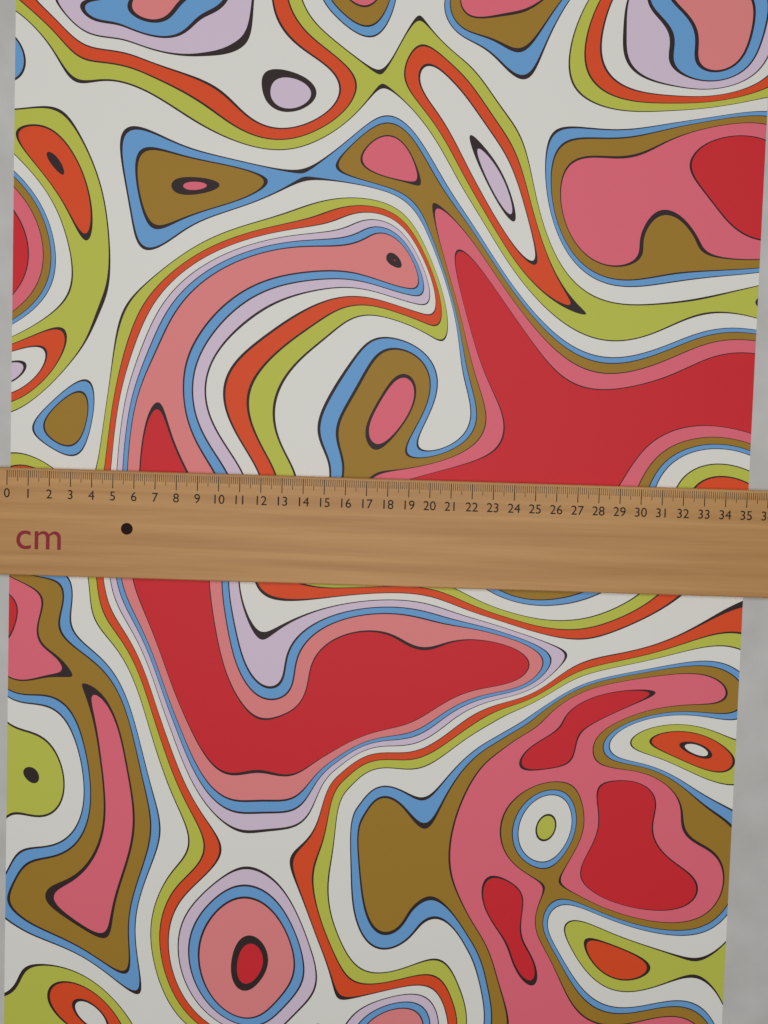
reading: 35.2 cm
